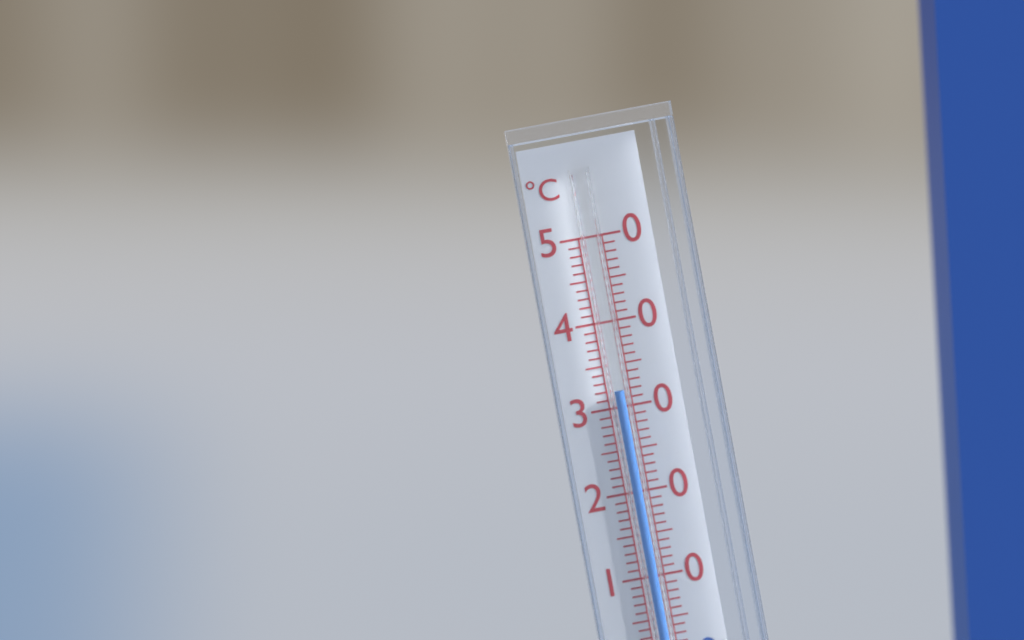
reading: 32 °C
